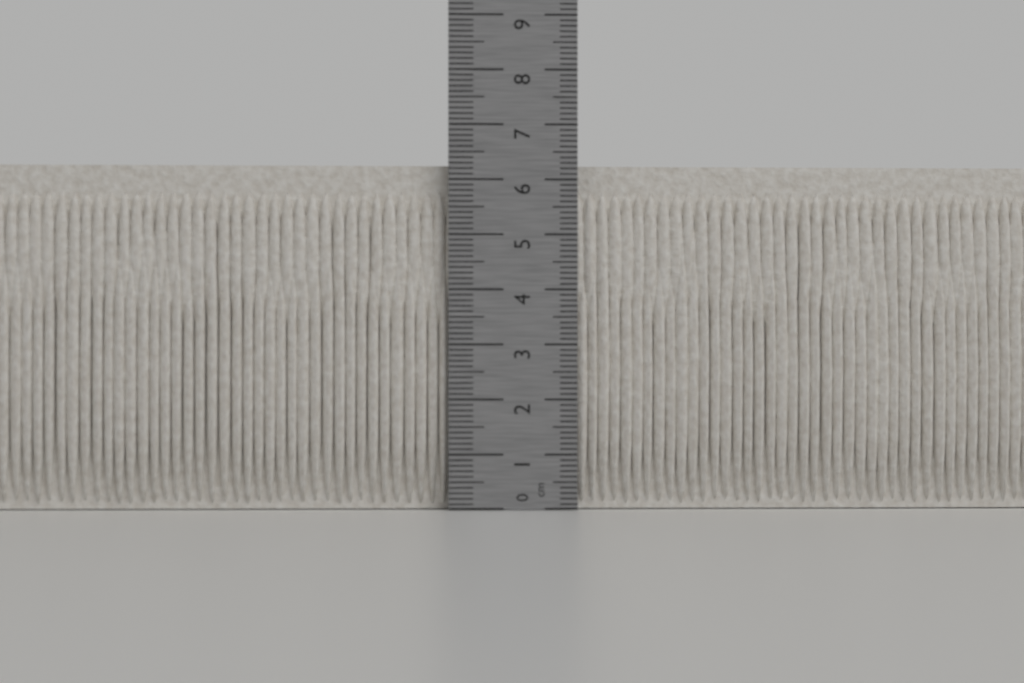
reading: 6.3 cm
